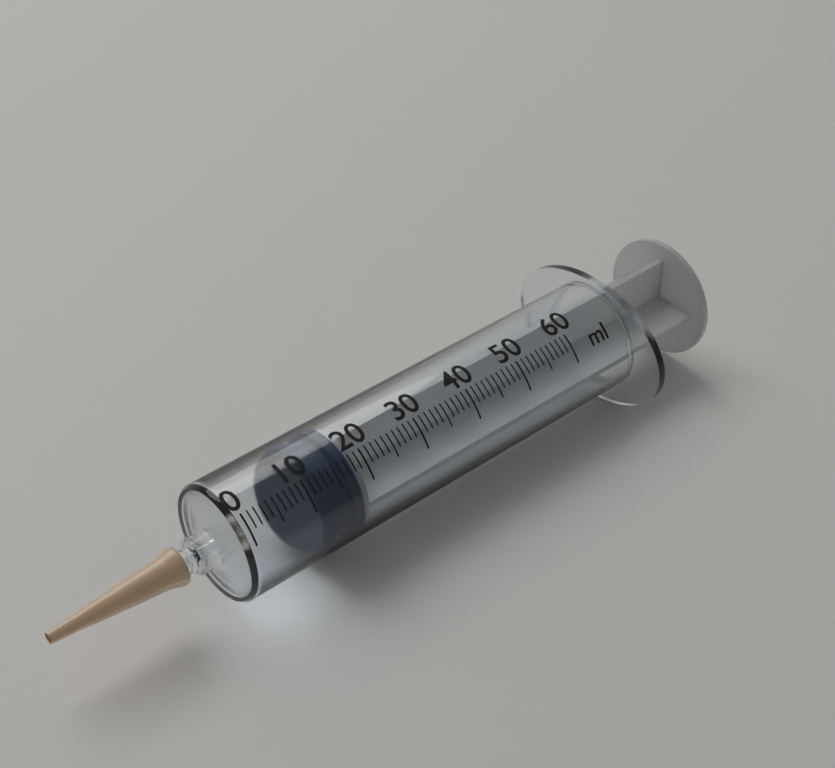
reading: 11 ml
